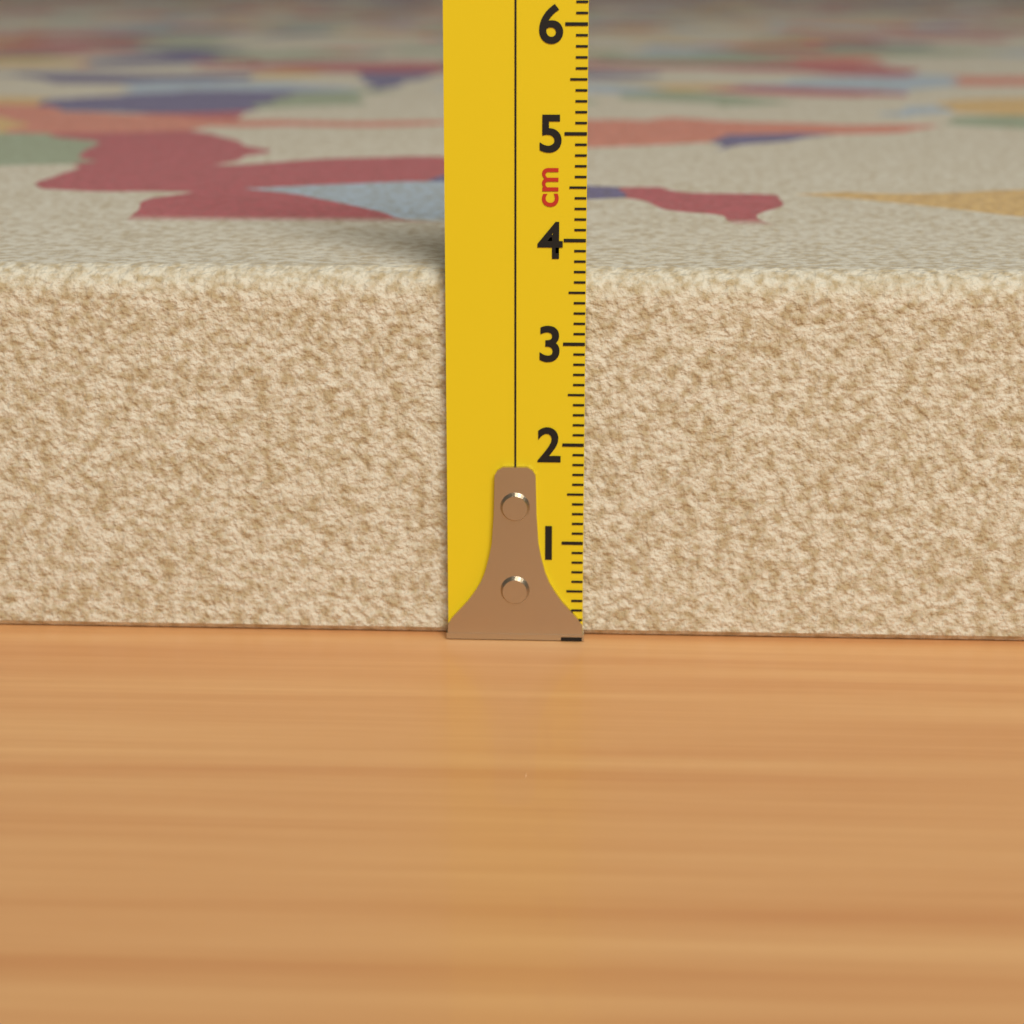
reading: 3.7 cm
